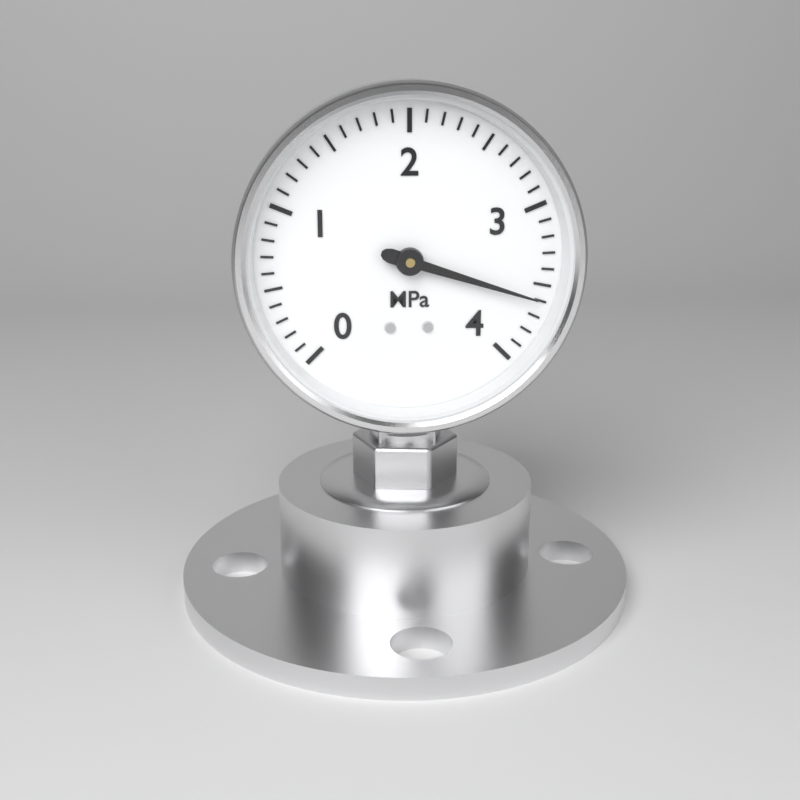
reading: 3.6 MPa
